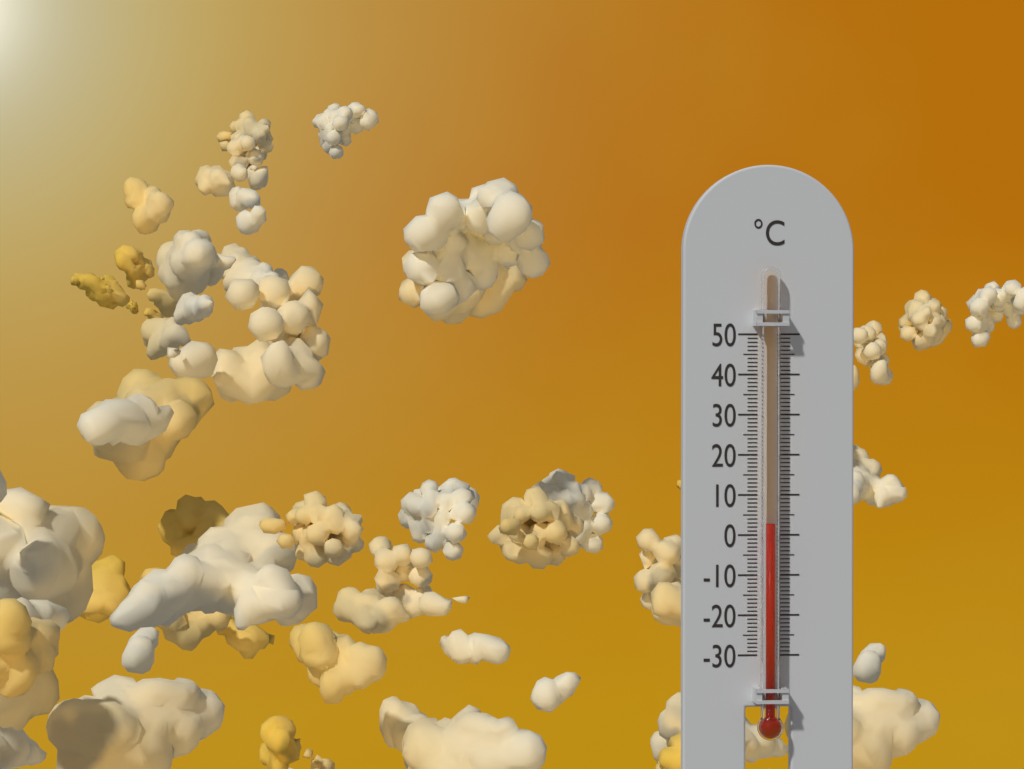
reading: 3 °C
